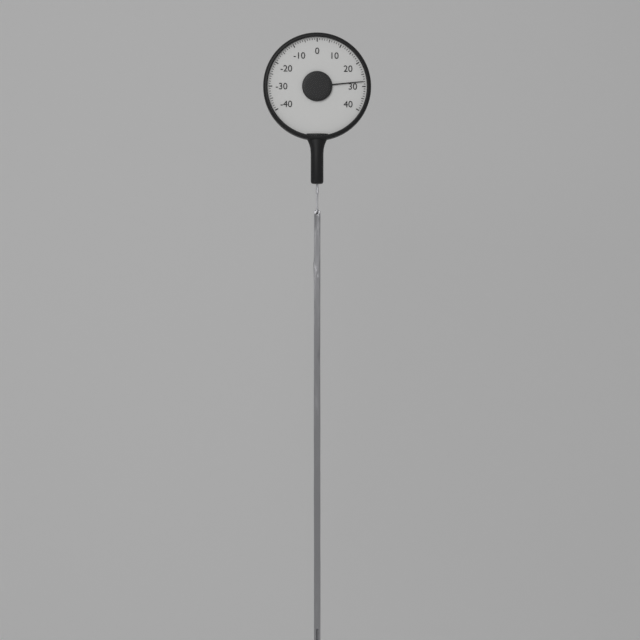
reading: 28 (no unit)
